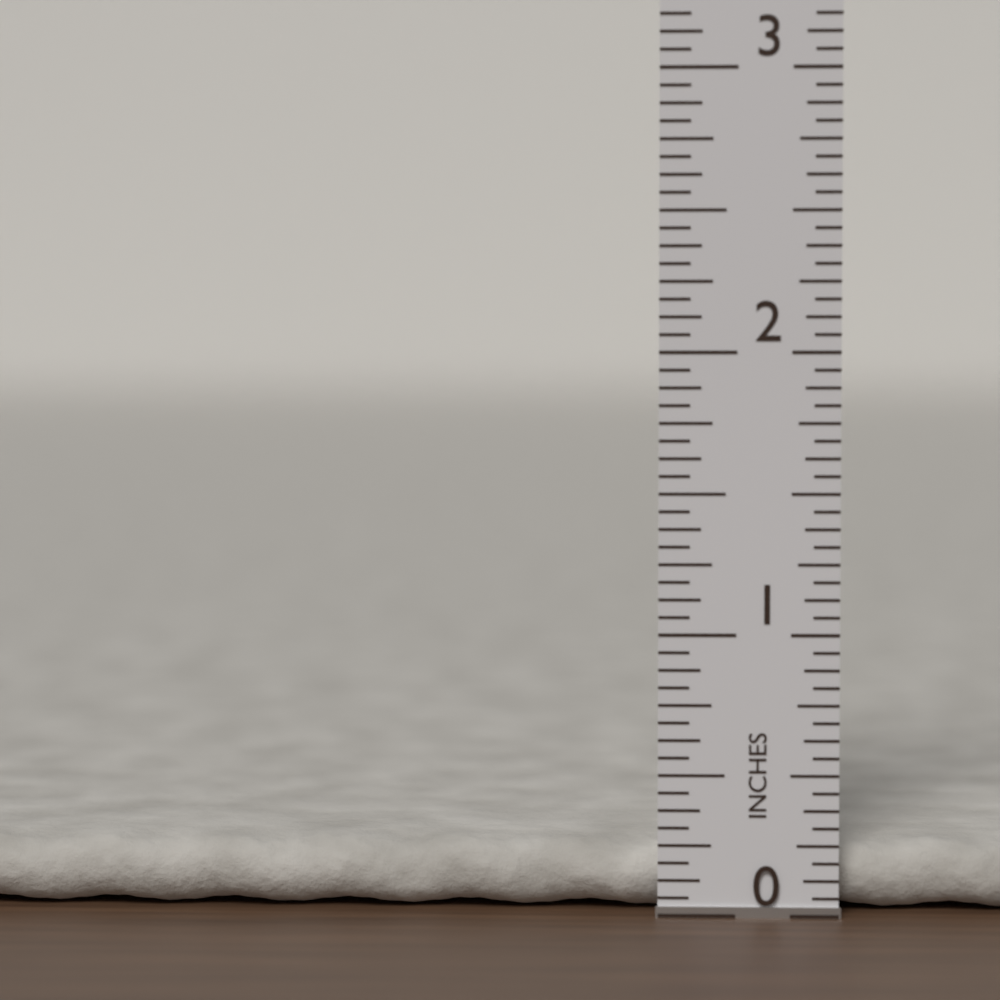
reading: 0.2500 in
